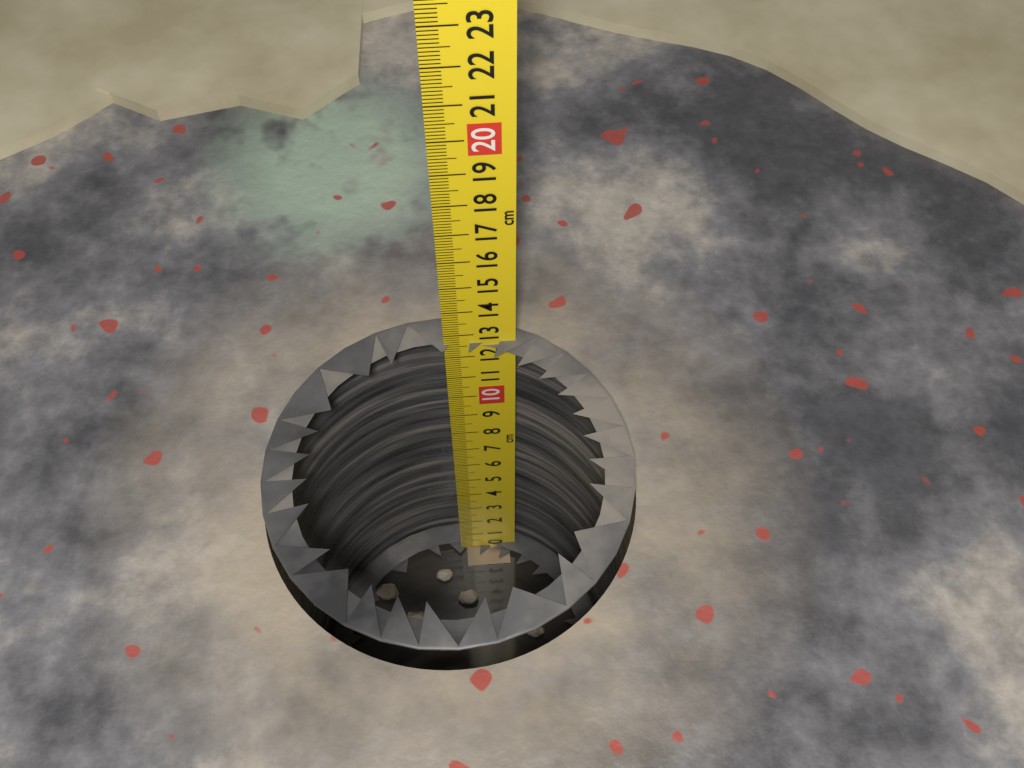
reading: 12.6 cm
